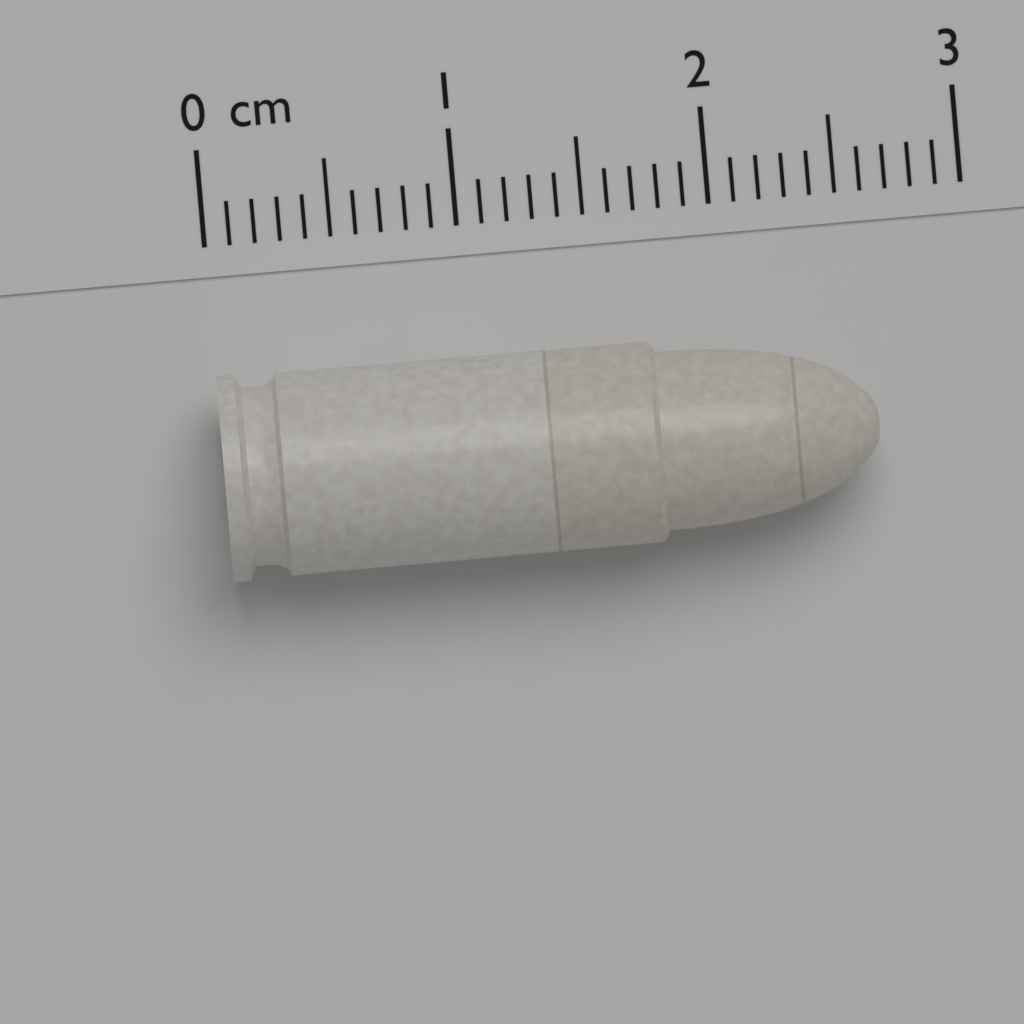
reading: 2.6 cm
